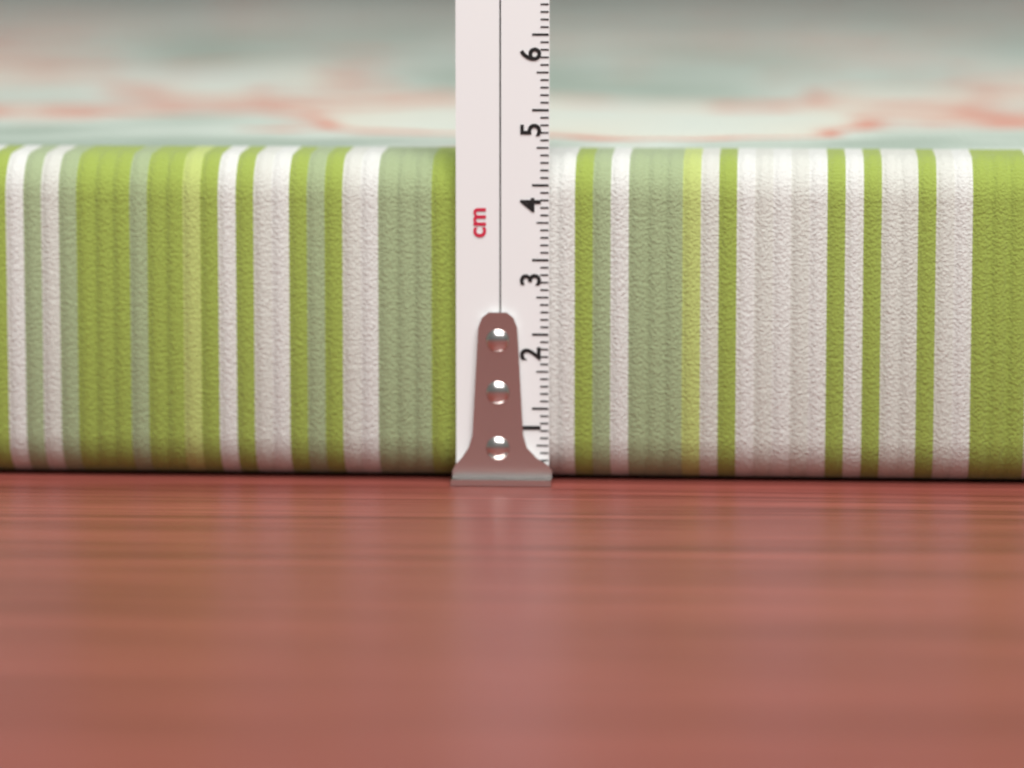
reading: 4.4 cm
